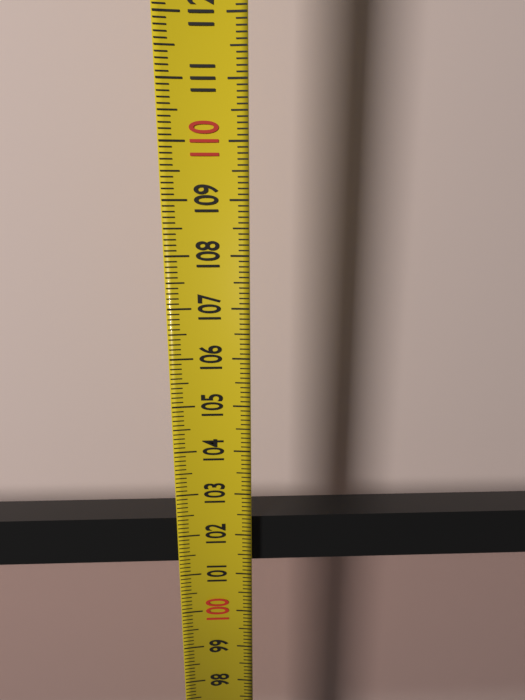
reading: 102.3 (no unit)
